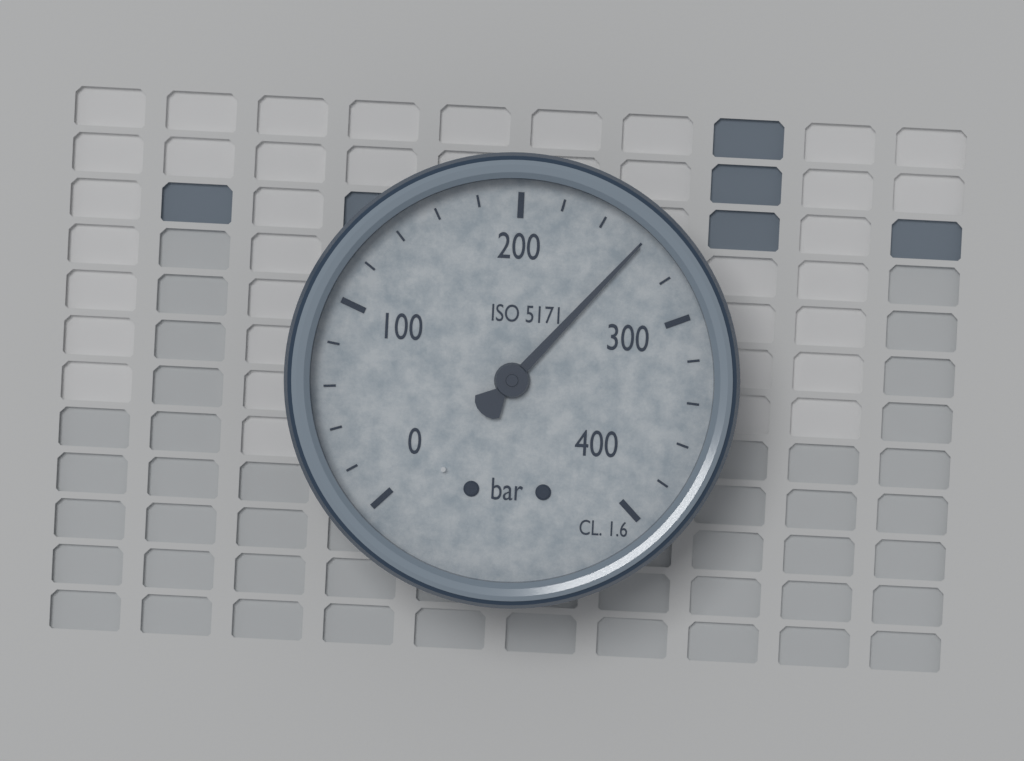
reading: 260 bar
